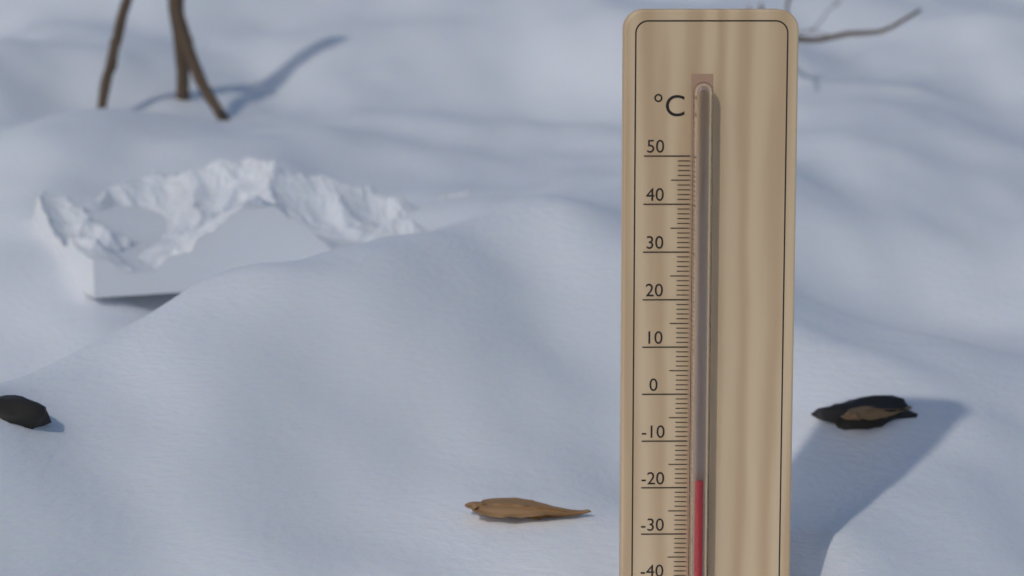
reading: -18 °C
